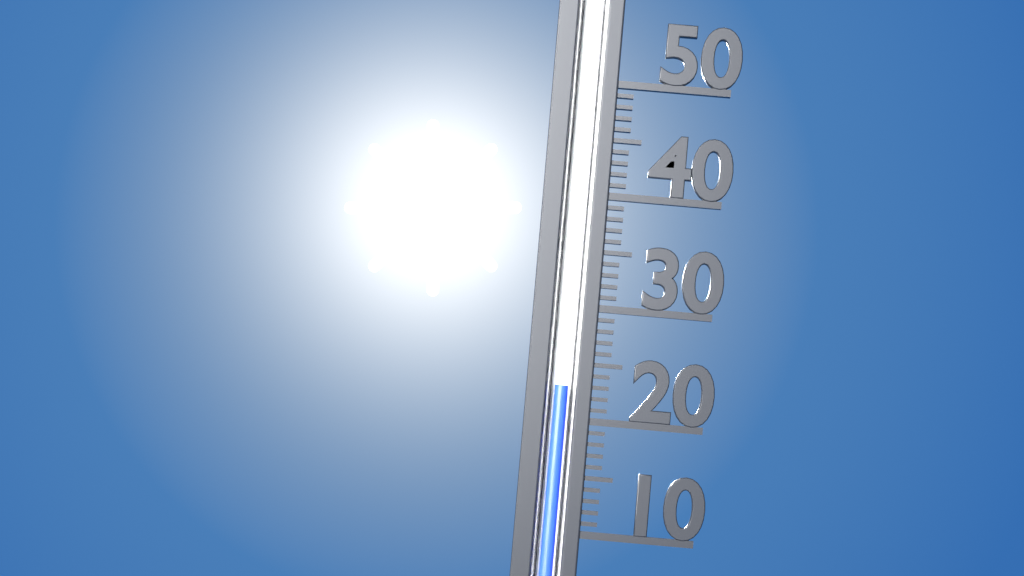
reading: 23 (no unit)
